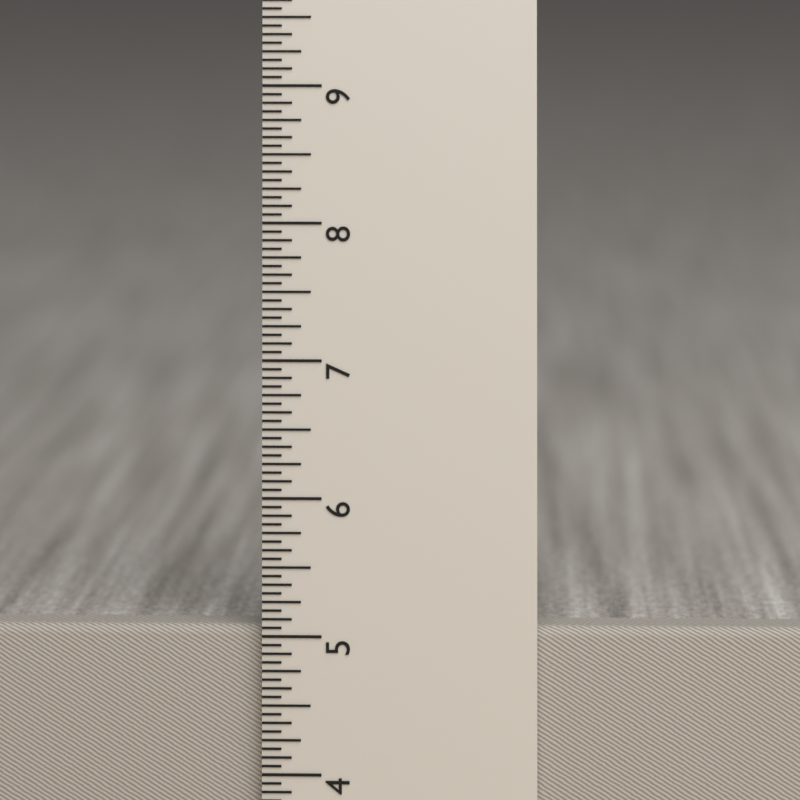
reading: 5.0625 in
